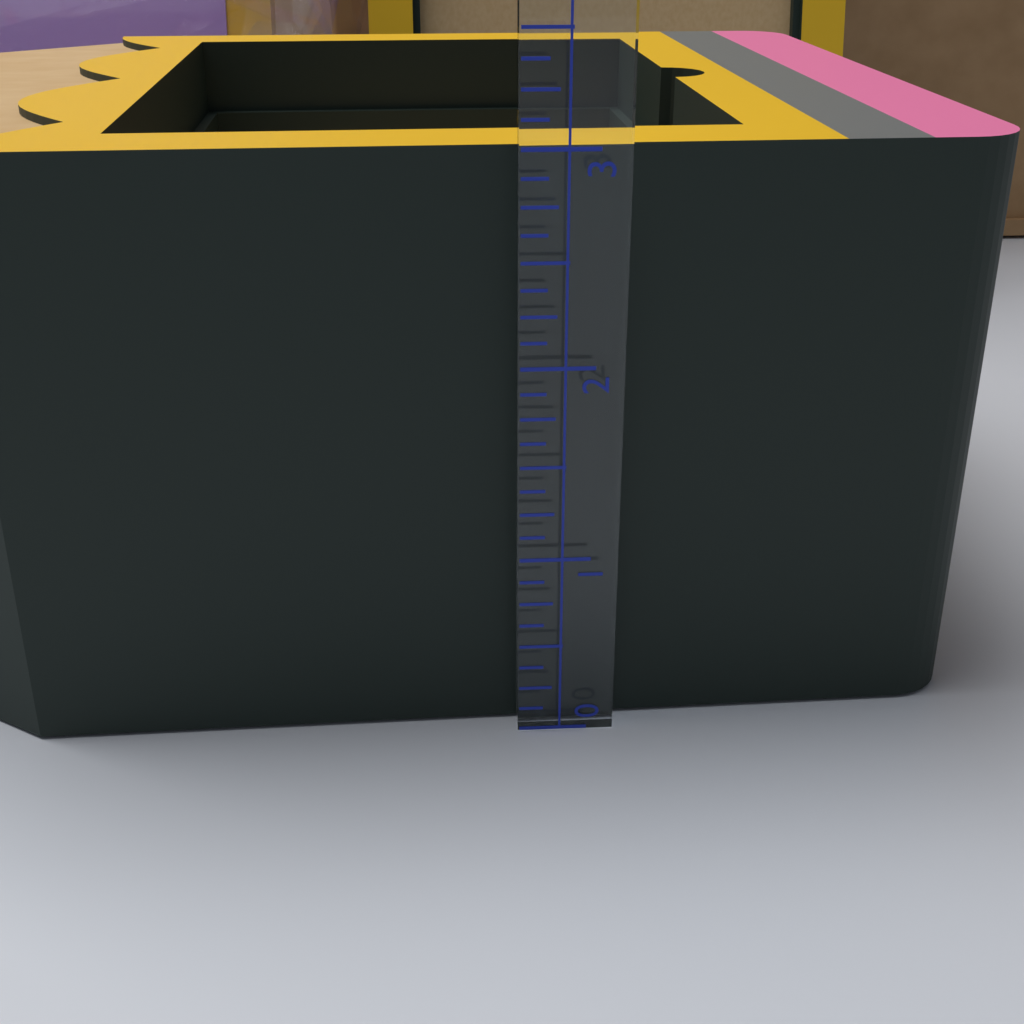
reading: 3.000 (no unit)
